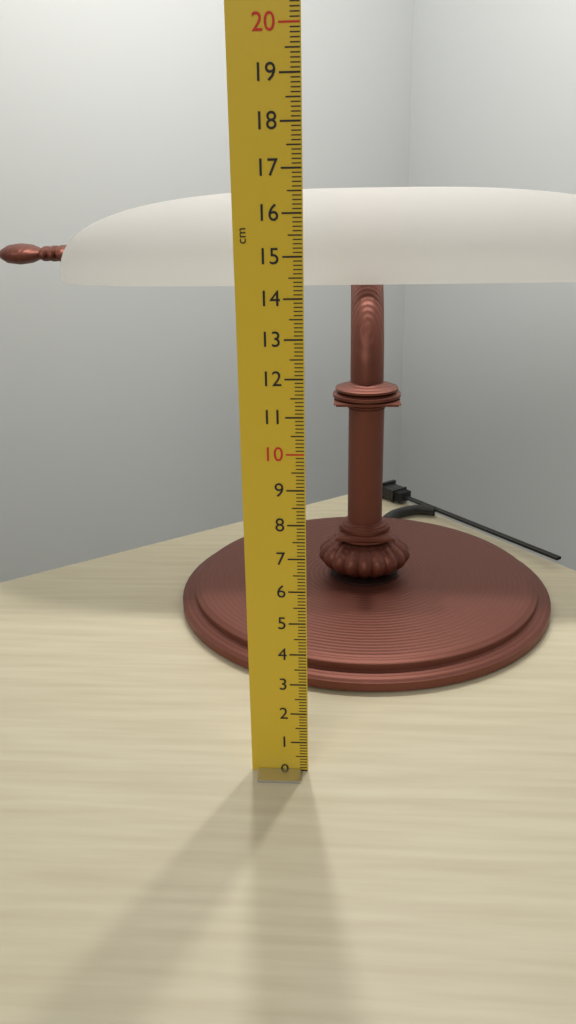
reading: 16.6 cm
